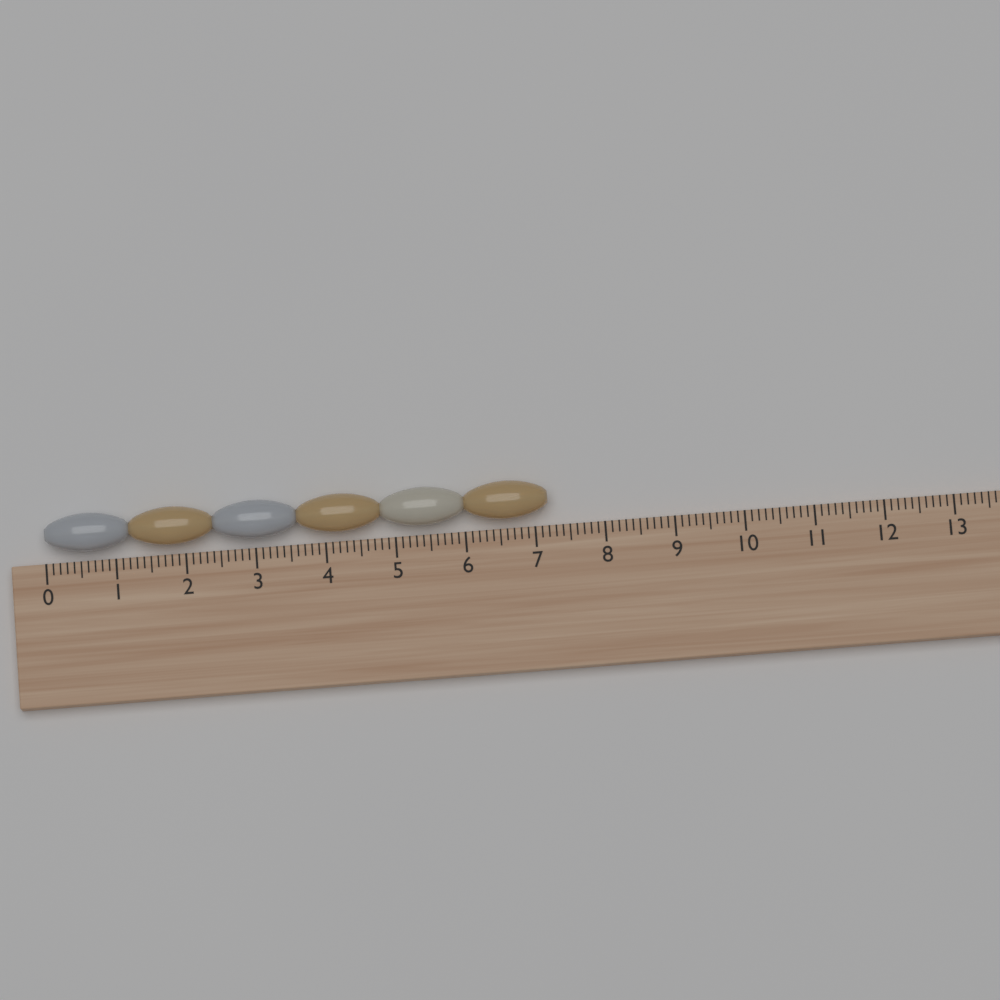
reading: 7.2 (no unit)
